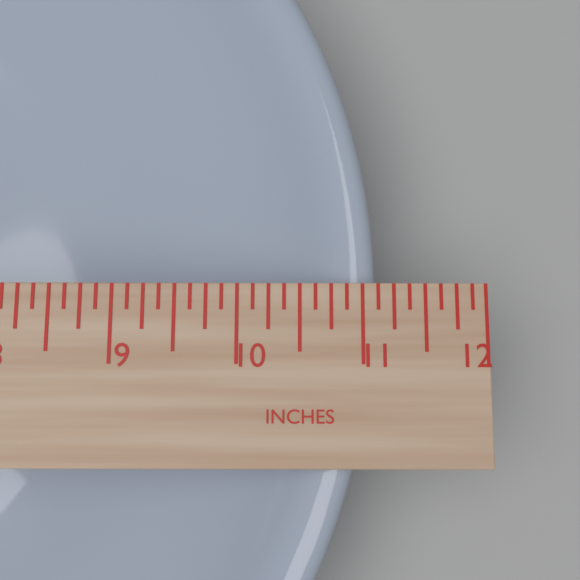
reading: 11.125 in
